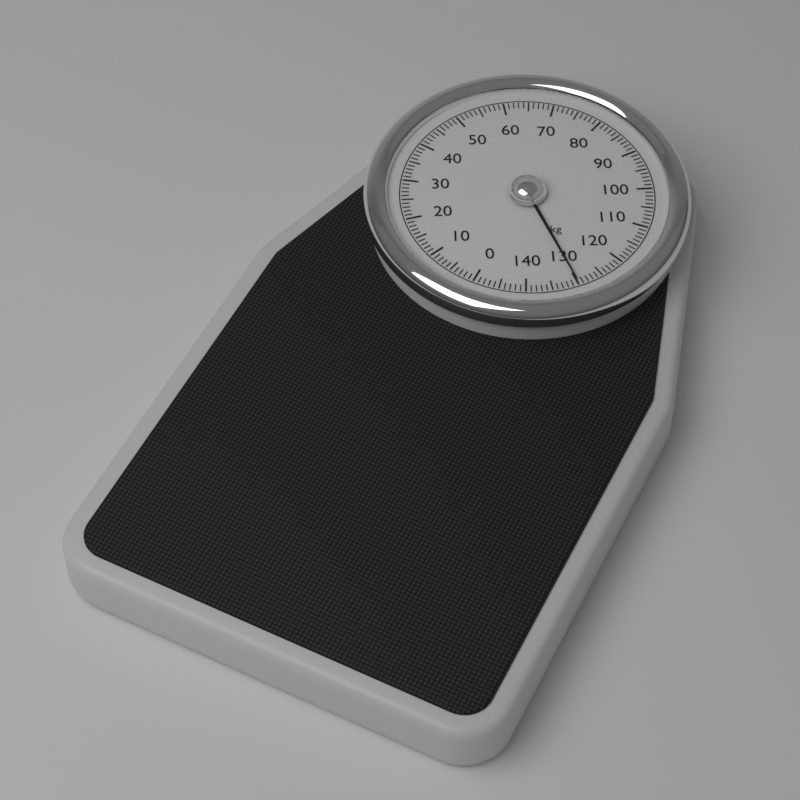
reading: 130 kg
